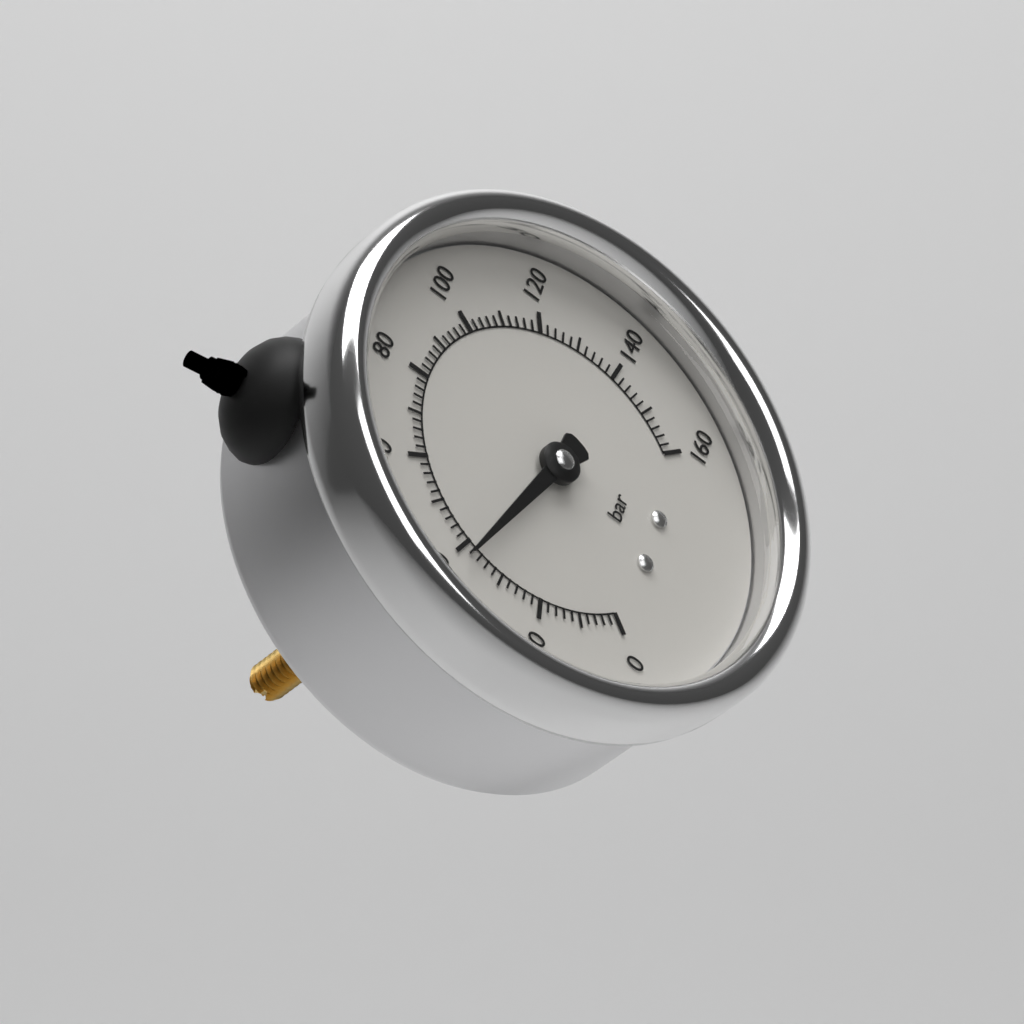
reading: 38 bar
